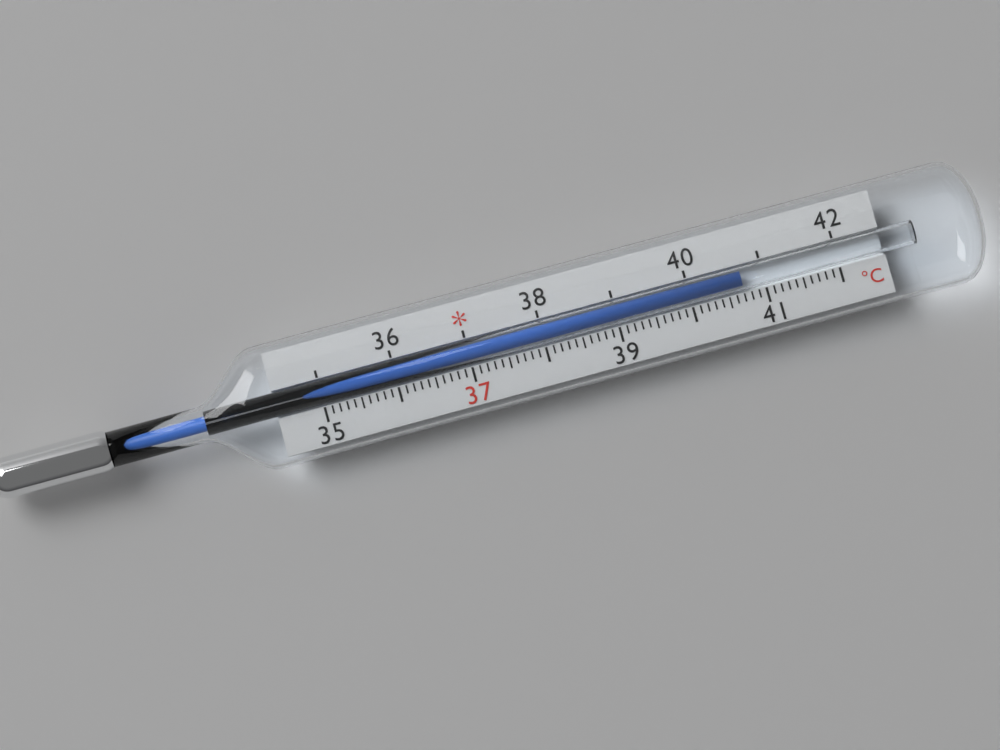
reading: 40.7 °C
